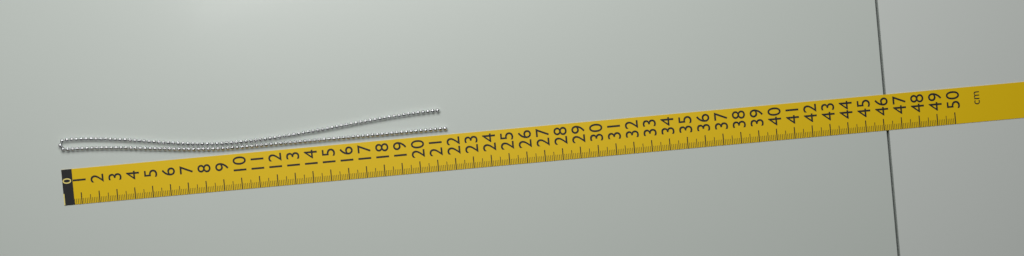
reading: 21.7 cm
